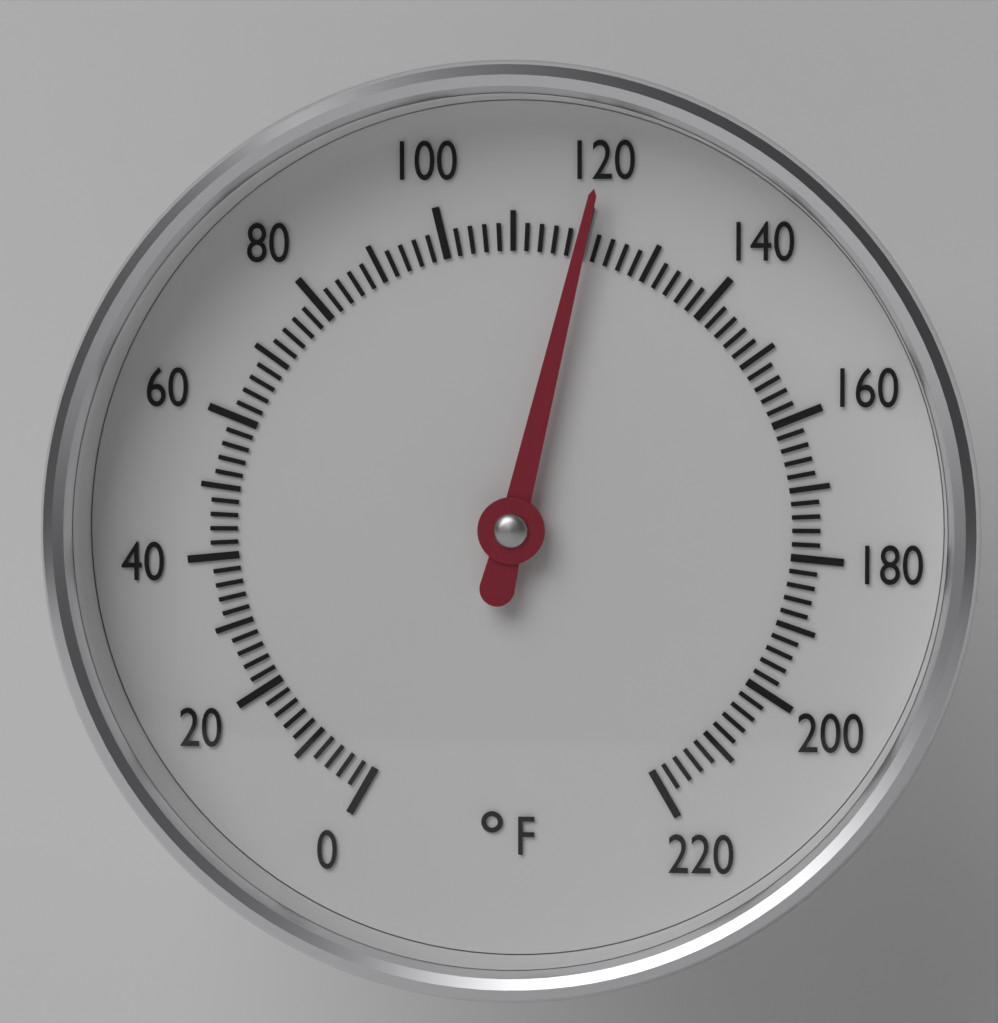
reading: 120 °F
